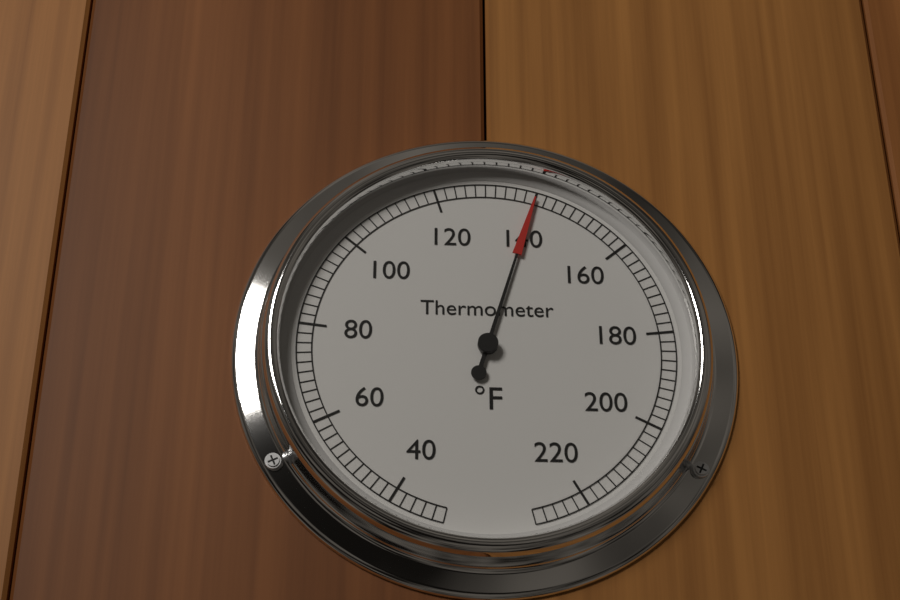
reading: 140 °F
